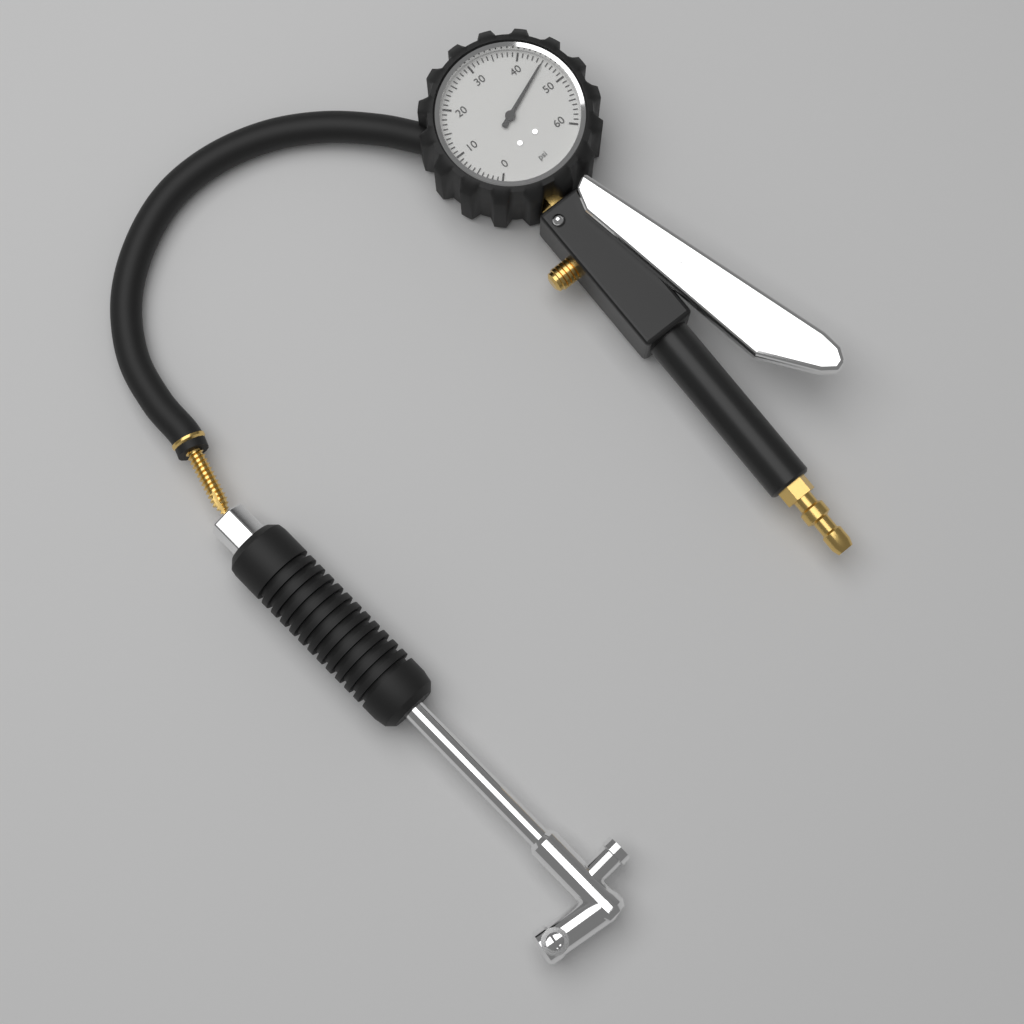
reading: 45 psi
